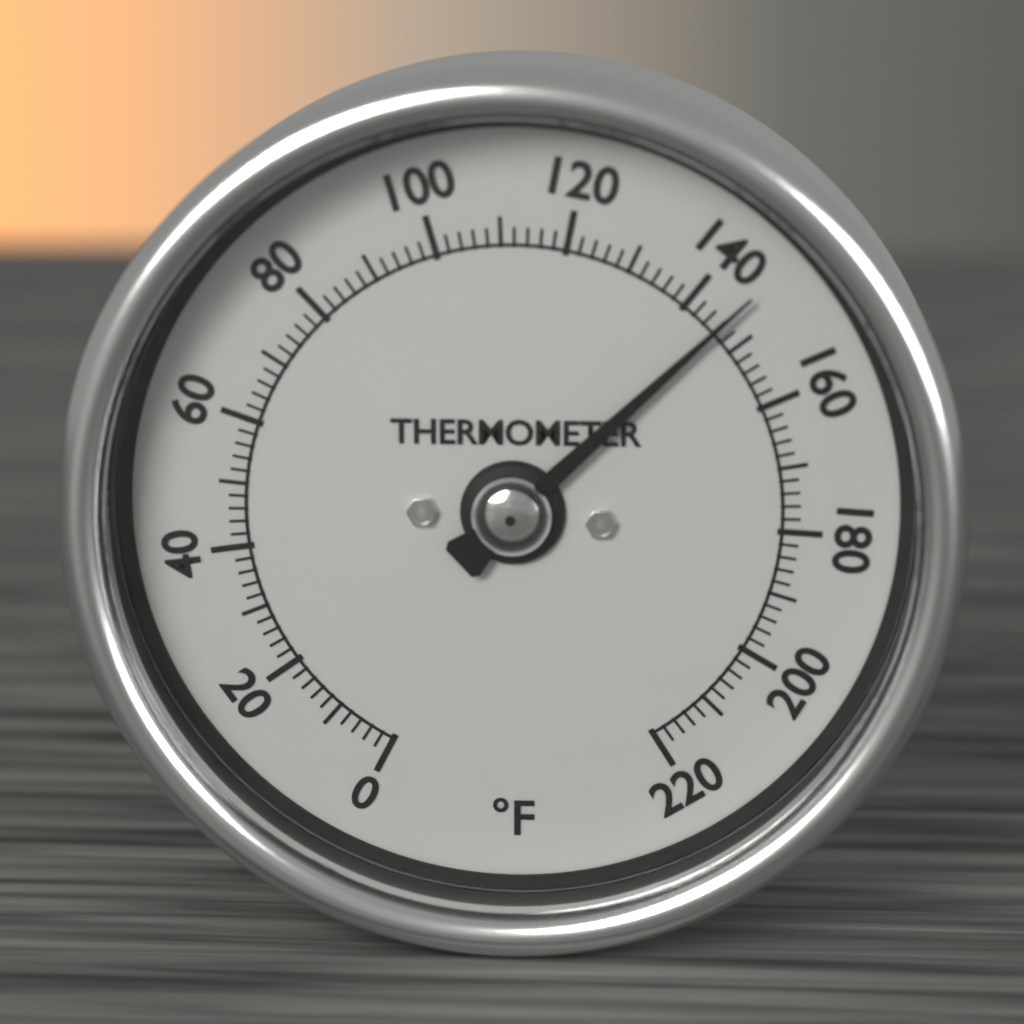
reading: 146 °F
